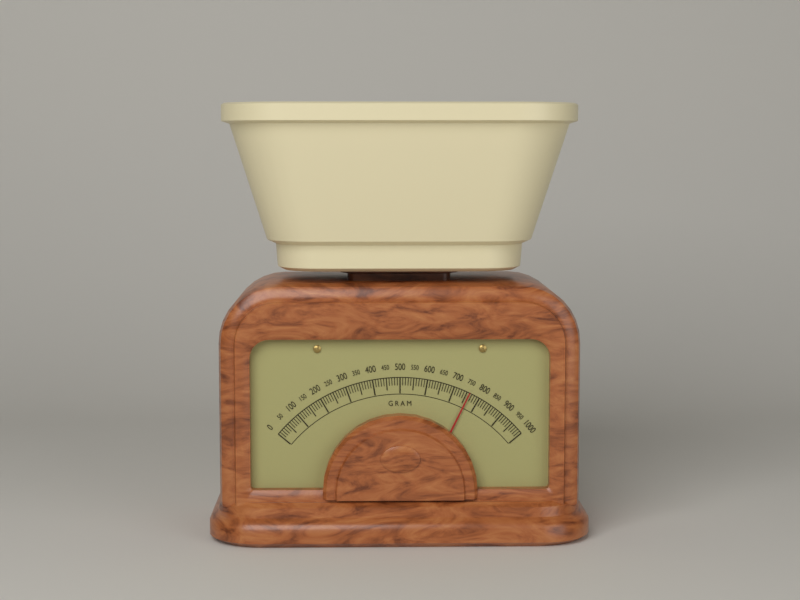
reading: 760 g
